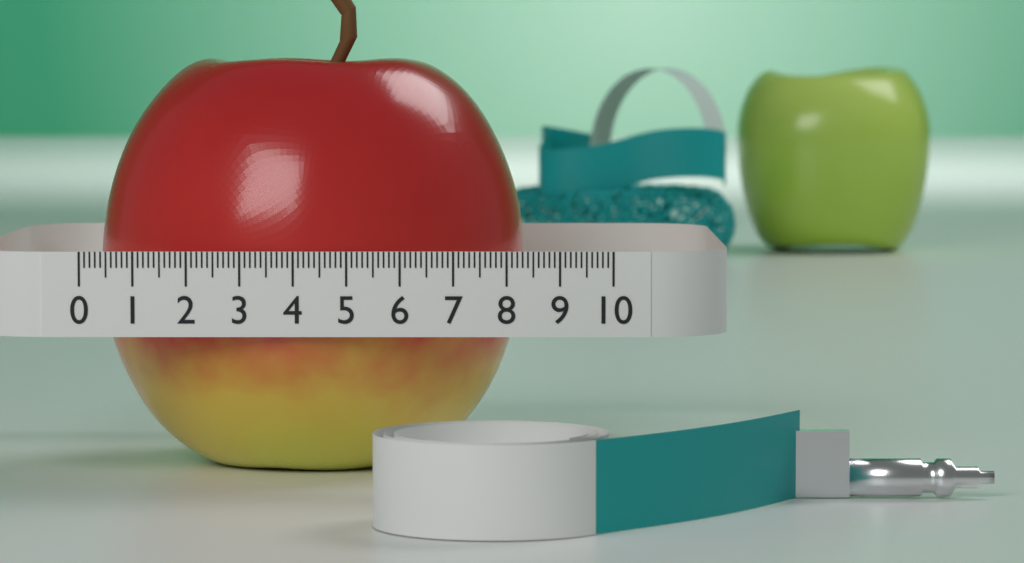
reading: 8.3 (no unit)
